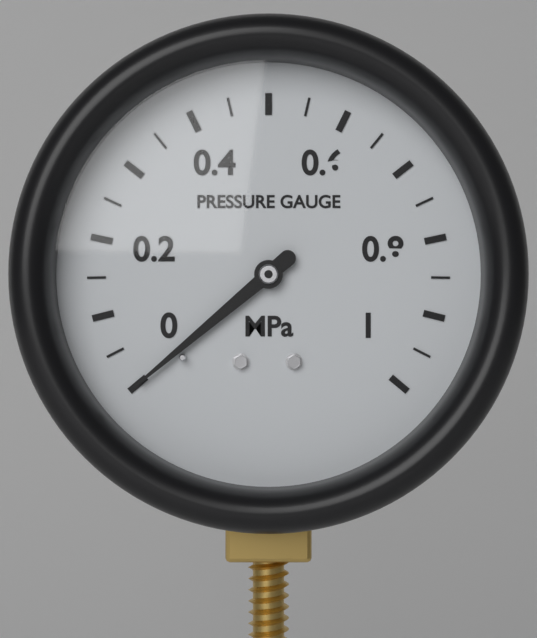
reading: 0.00 MPa
